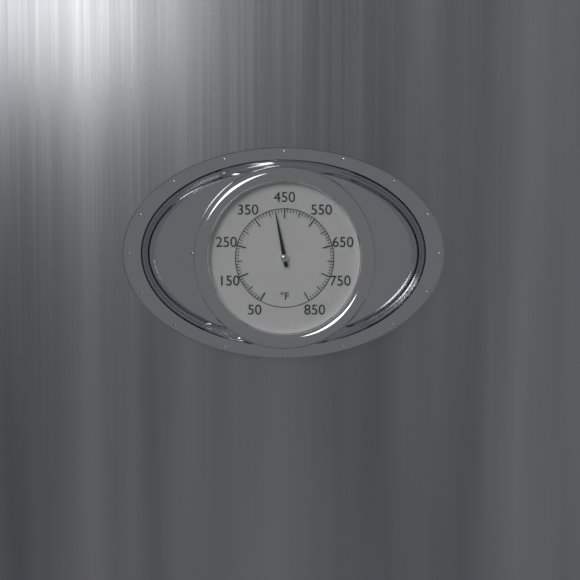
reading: 420 °F
